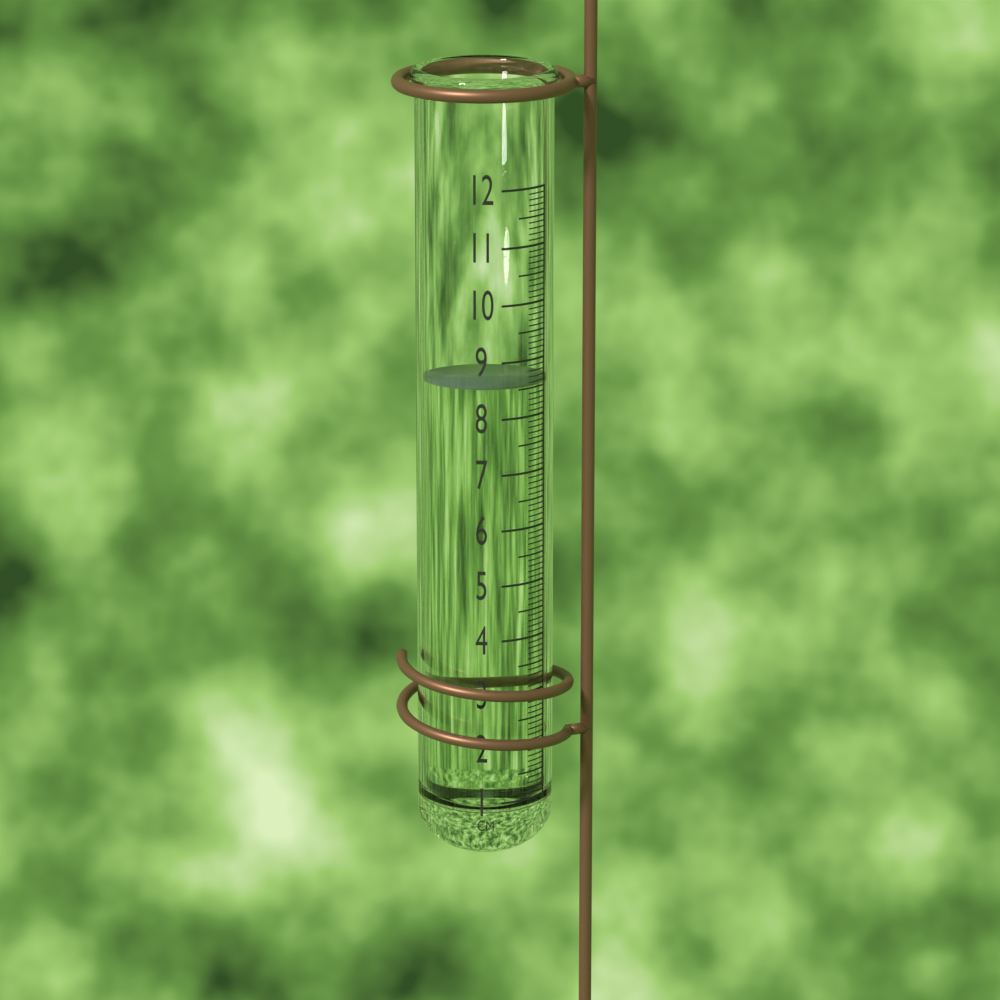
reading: 8.6 cm
